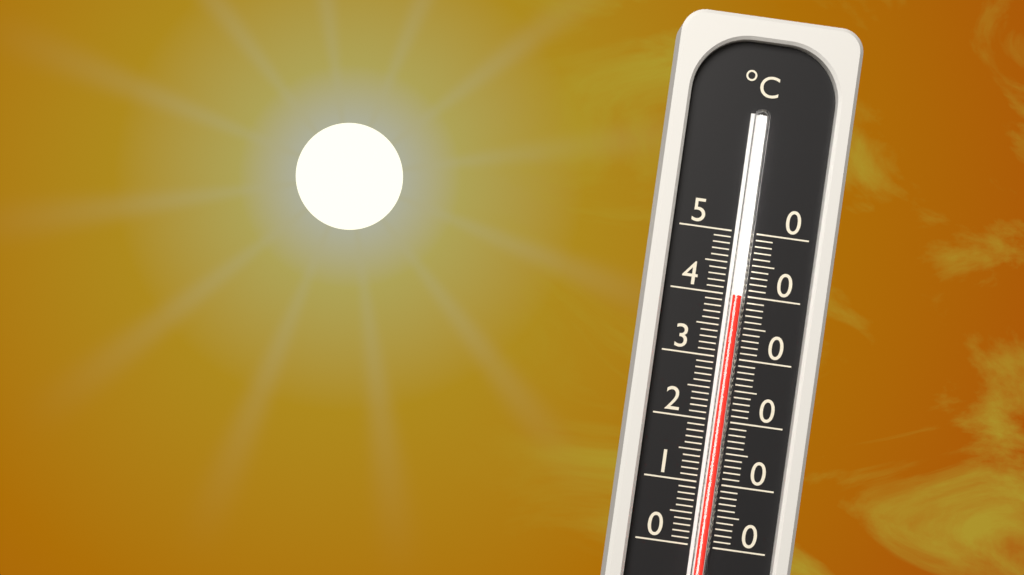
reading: 40 °C
